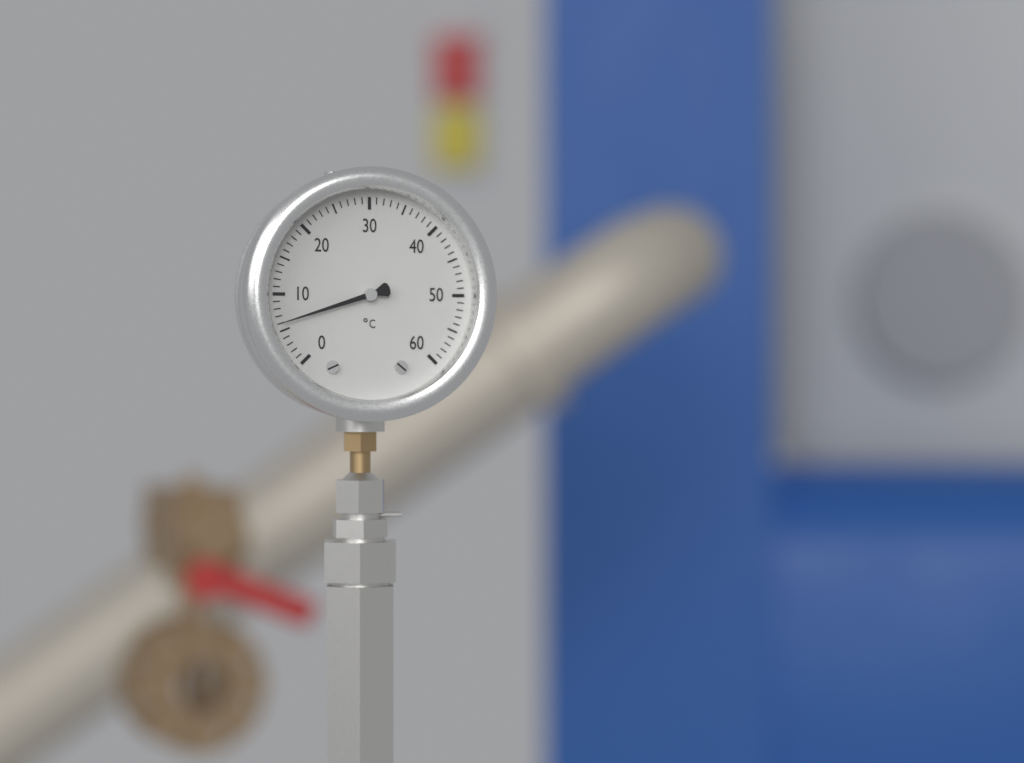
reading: 6 °C
